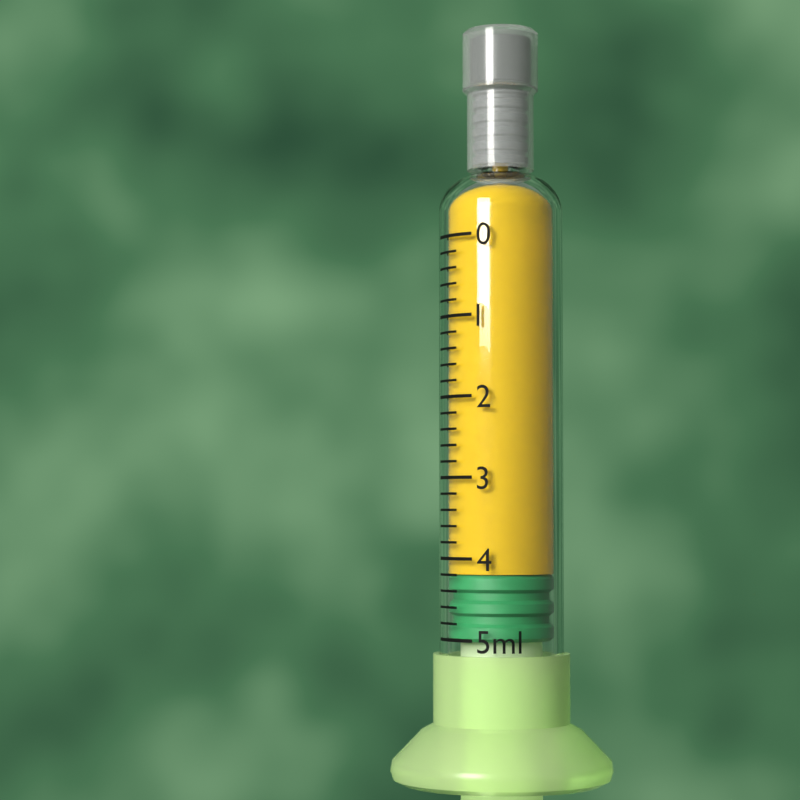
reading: 4.2 ml
